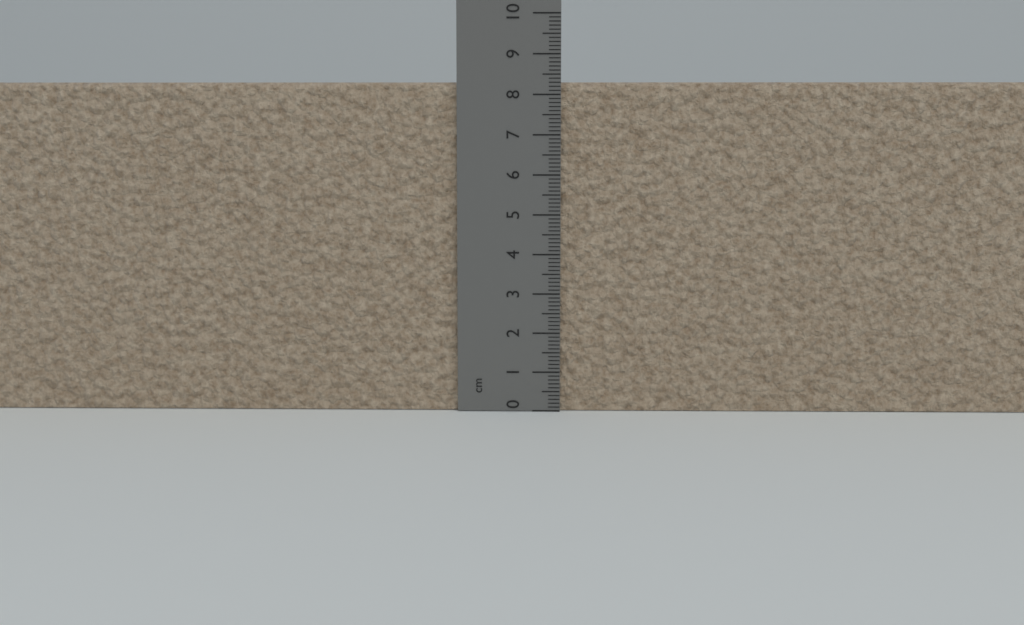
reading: 8.3 cm
